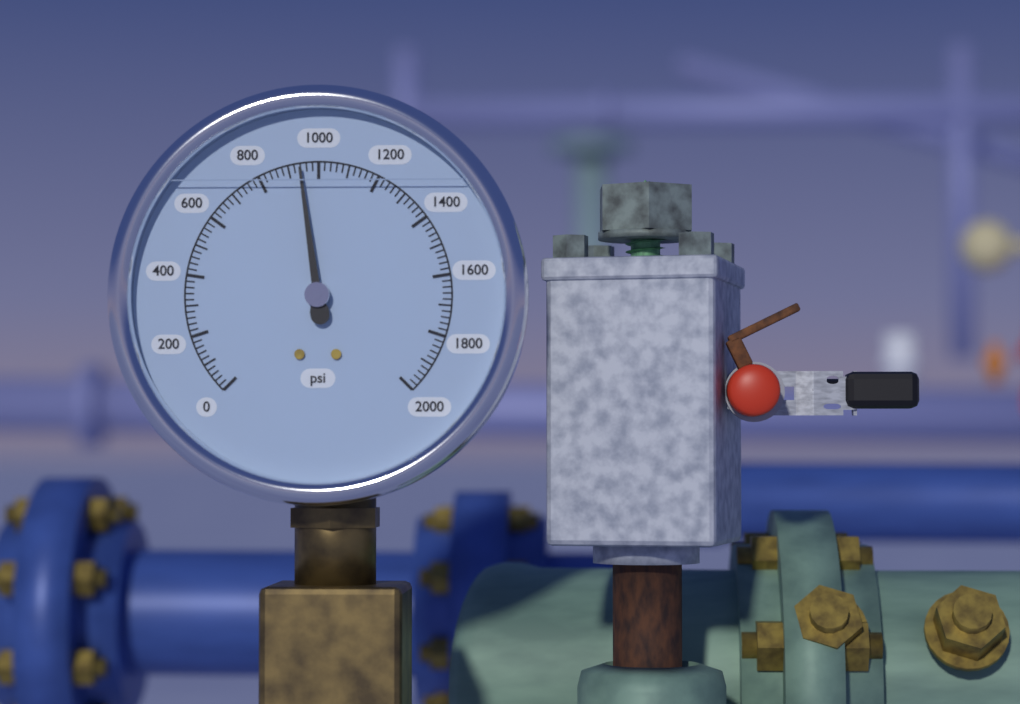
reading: 940 psi
